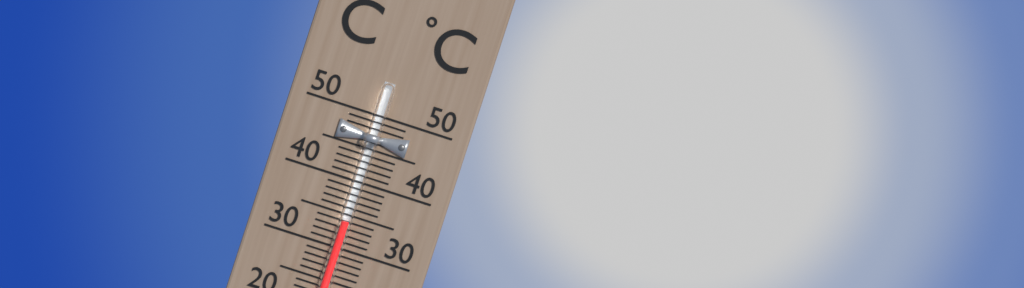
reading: 34 °C
